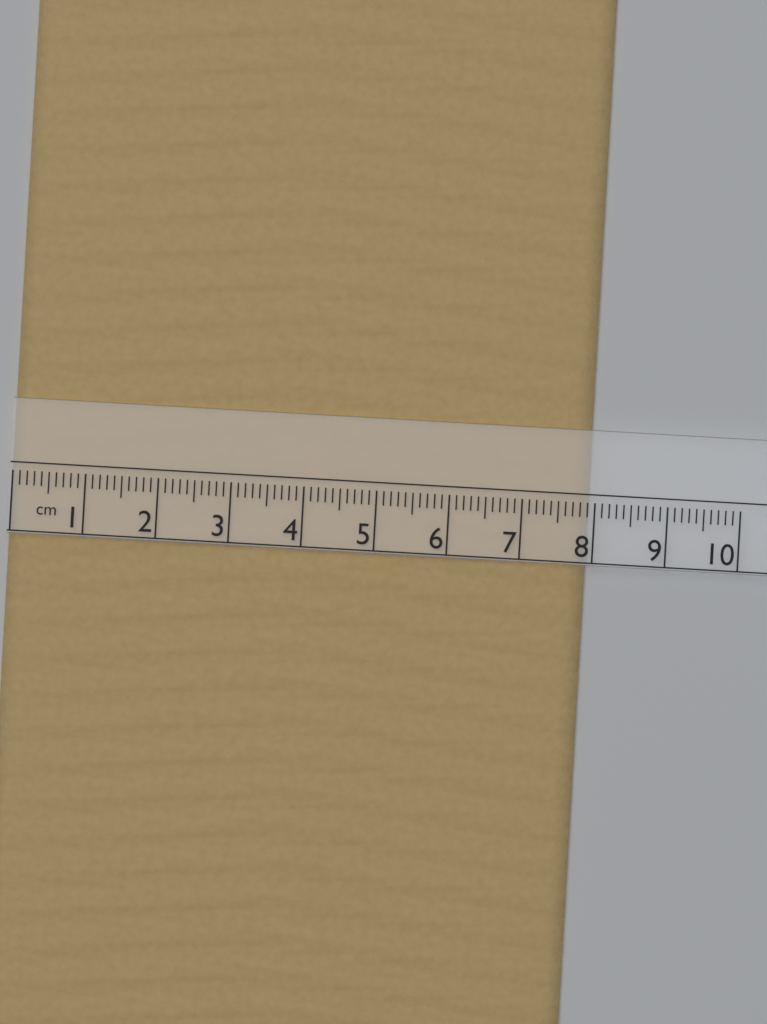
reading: 7.9 cm
